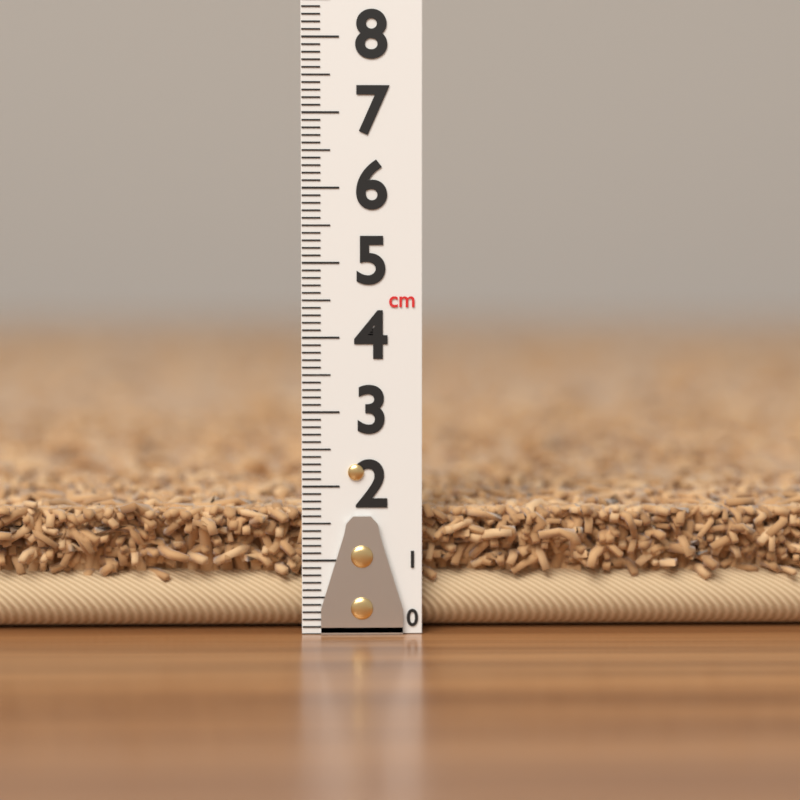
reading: 1.9 cm
